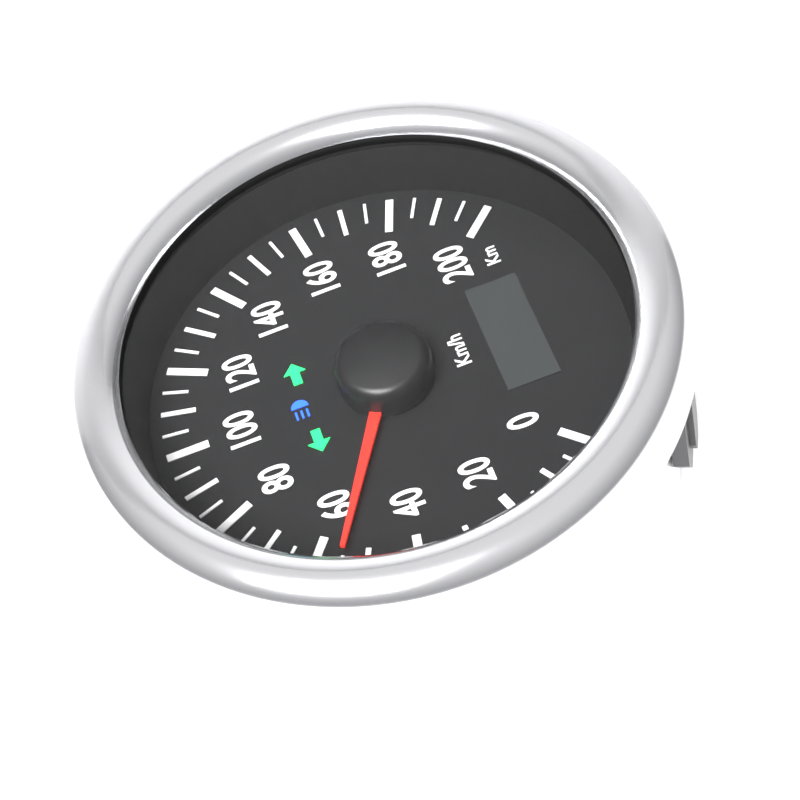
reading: 55 km/h
